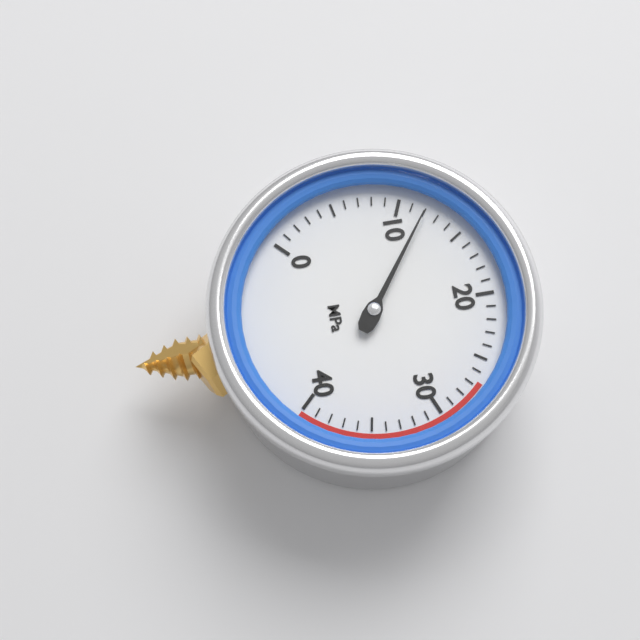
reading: 12 MPa
